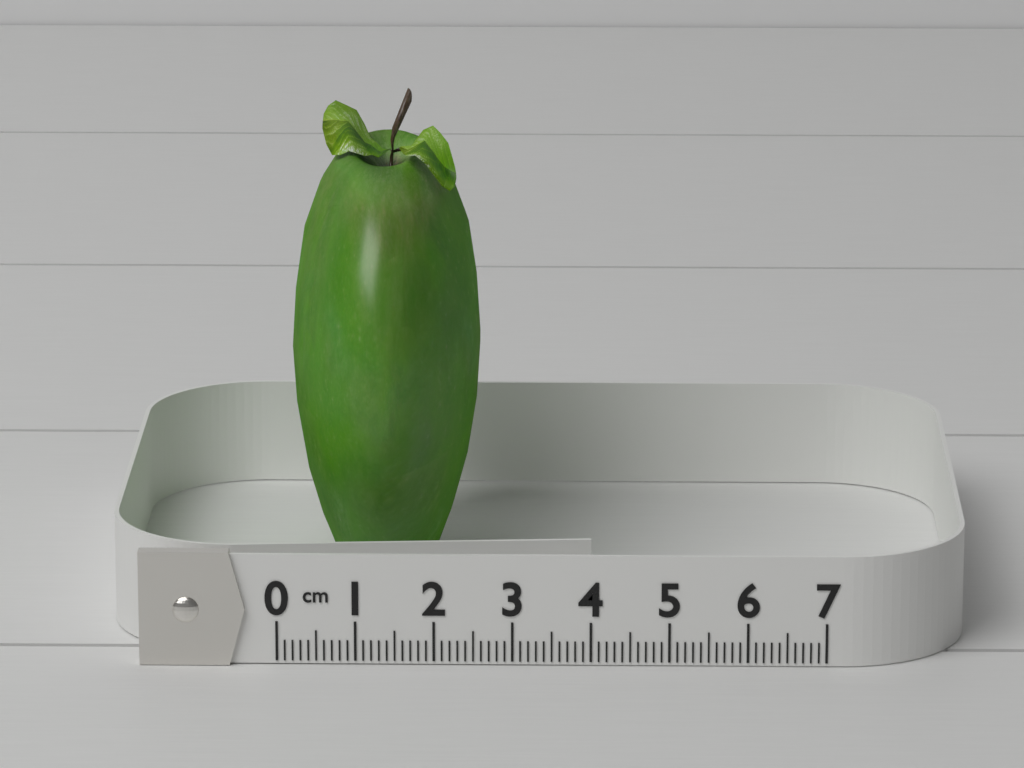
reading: 2.5 cm
